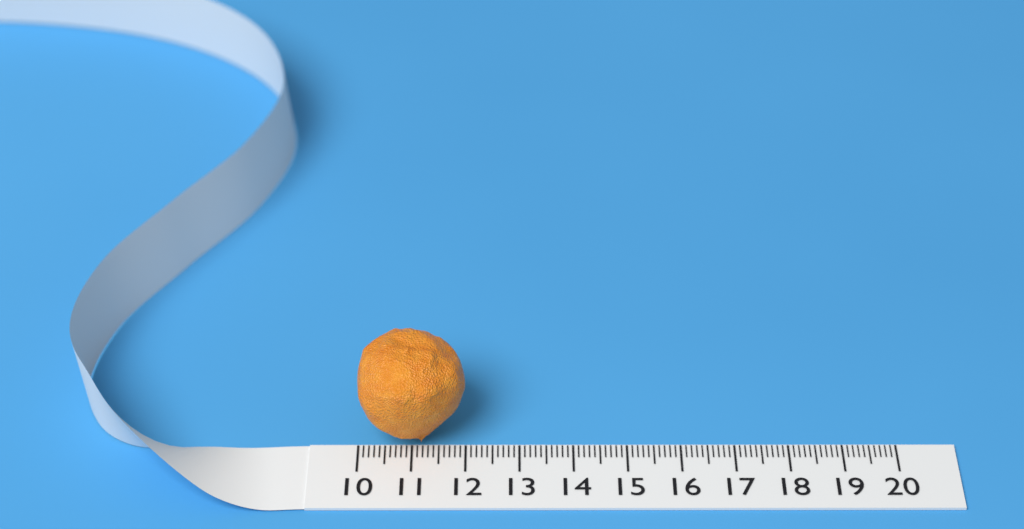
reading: 12.0 (no unit)
